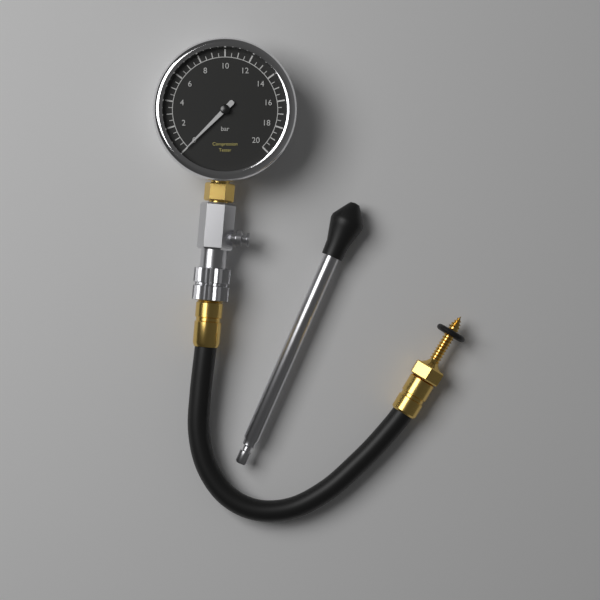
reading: 0.0 bar
